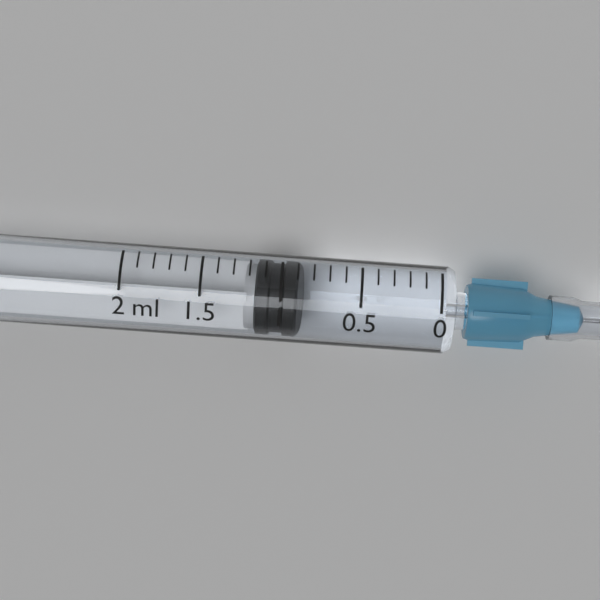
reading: 0.9 ml
